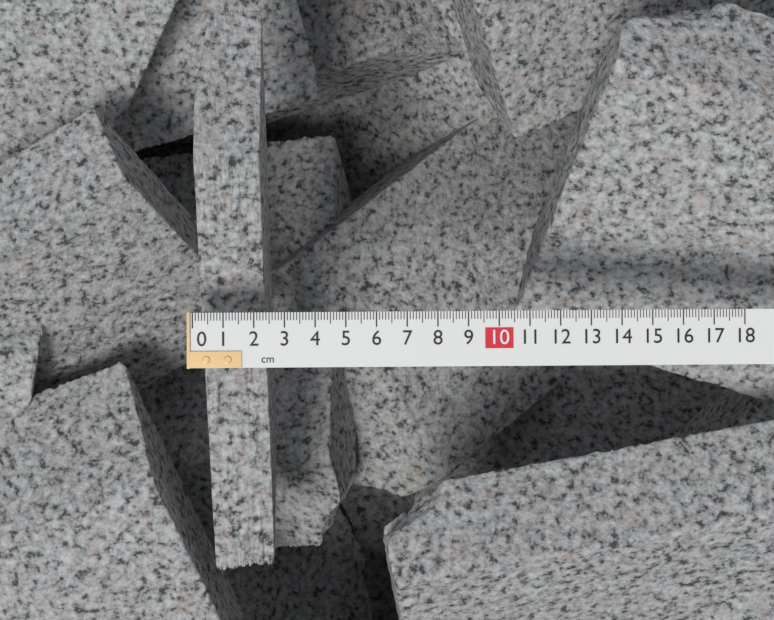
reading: 2.2 cm
